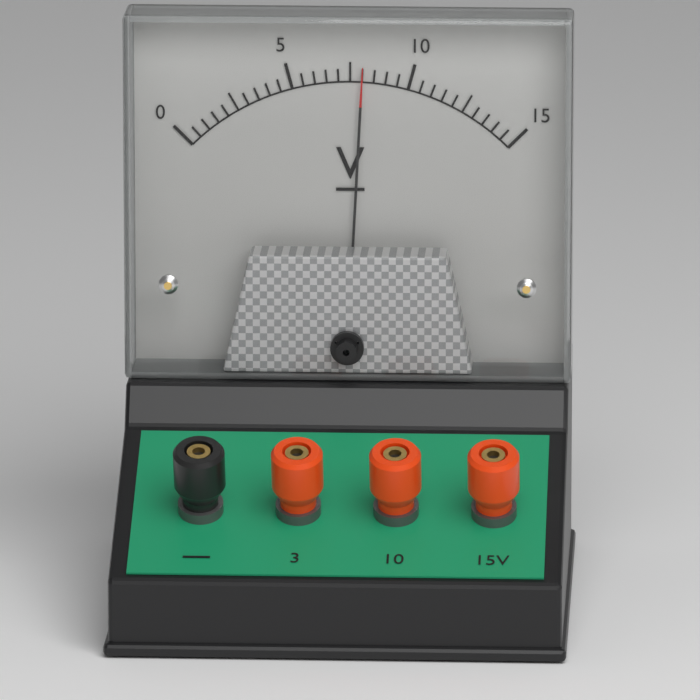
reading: 8.0 V
